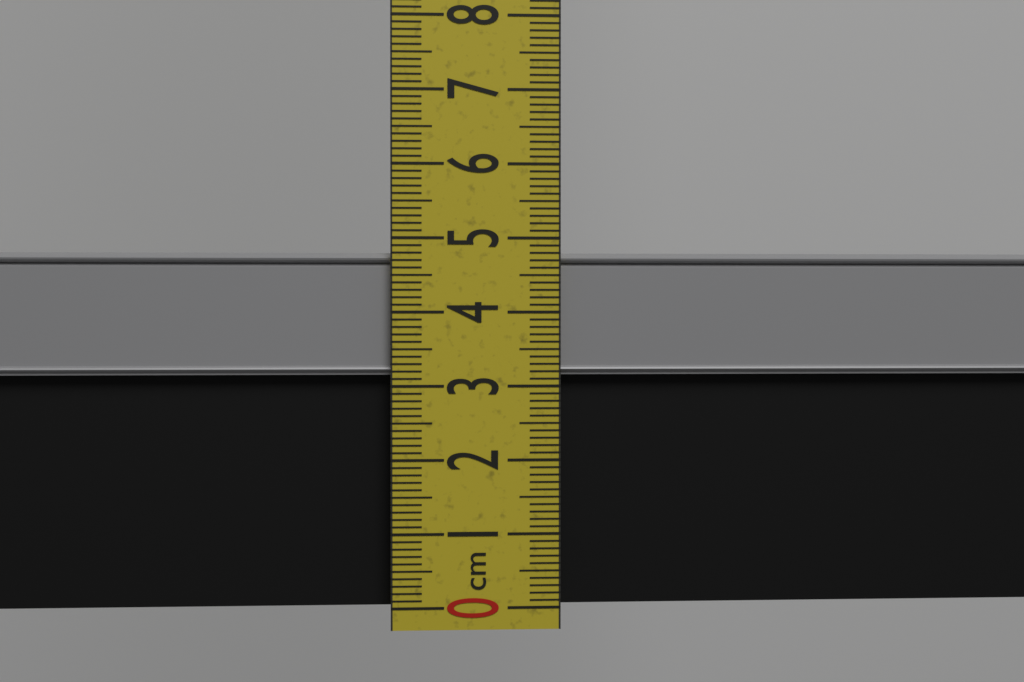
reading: 4.8 cm
